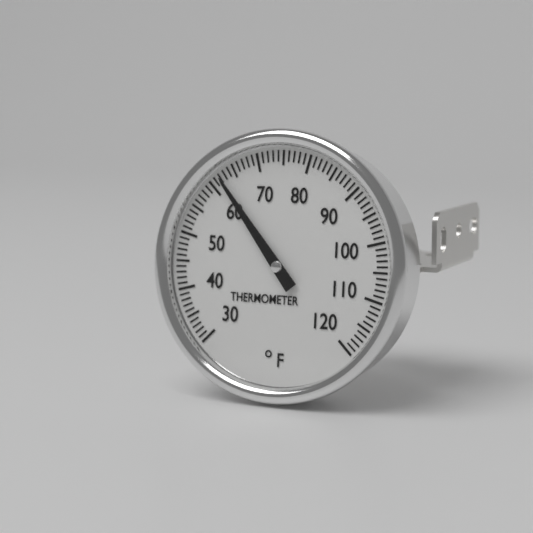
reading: 62 °F
